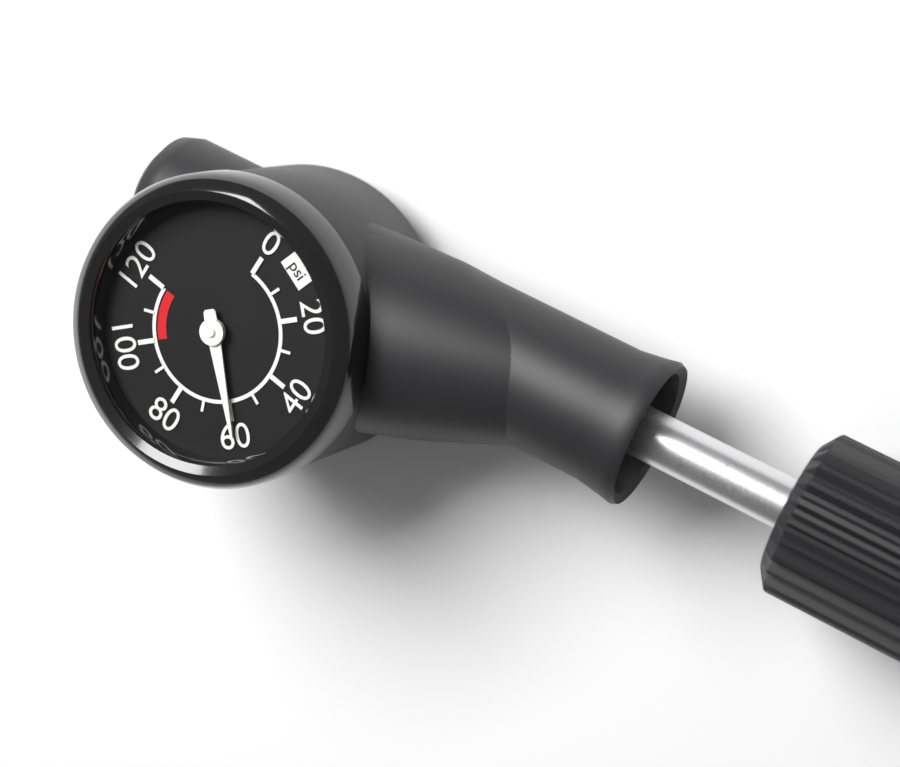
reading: 60 psi
